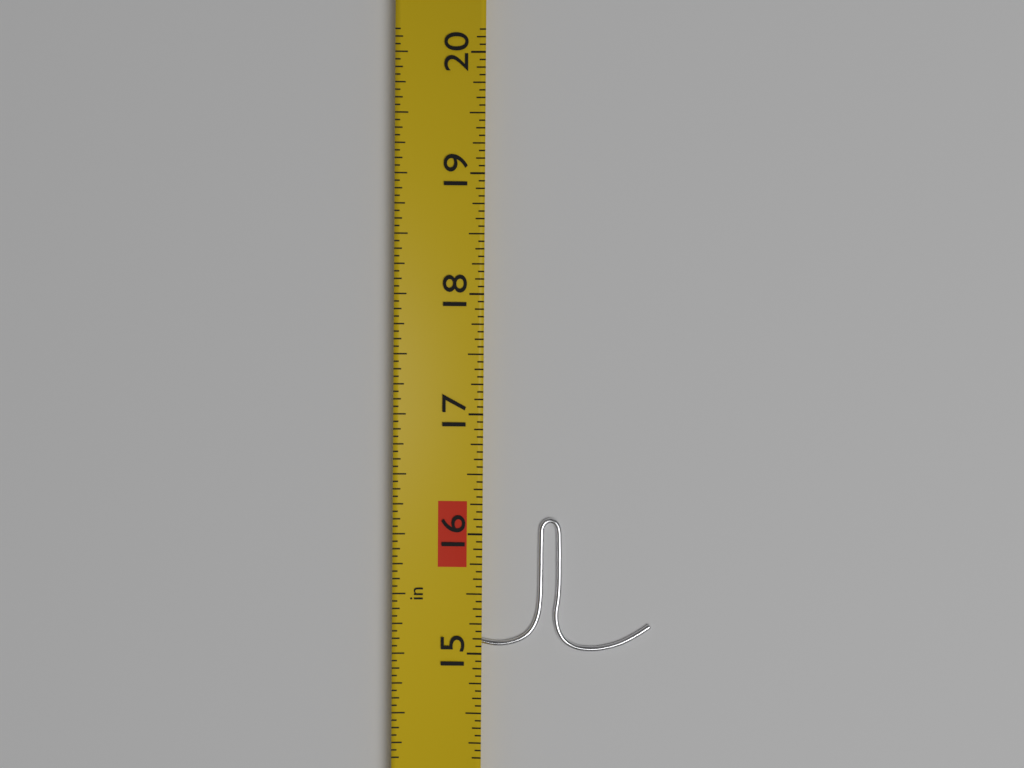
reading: 16.1250 in
